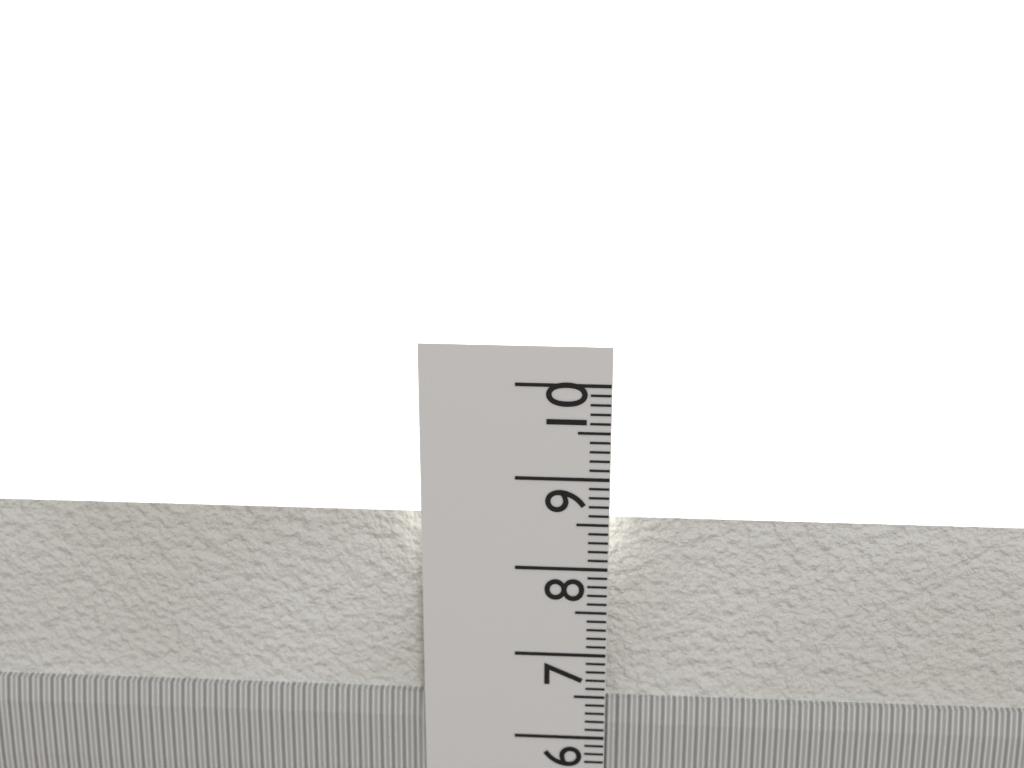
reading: 8.5 cm
